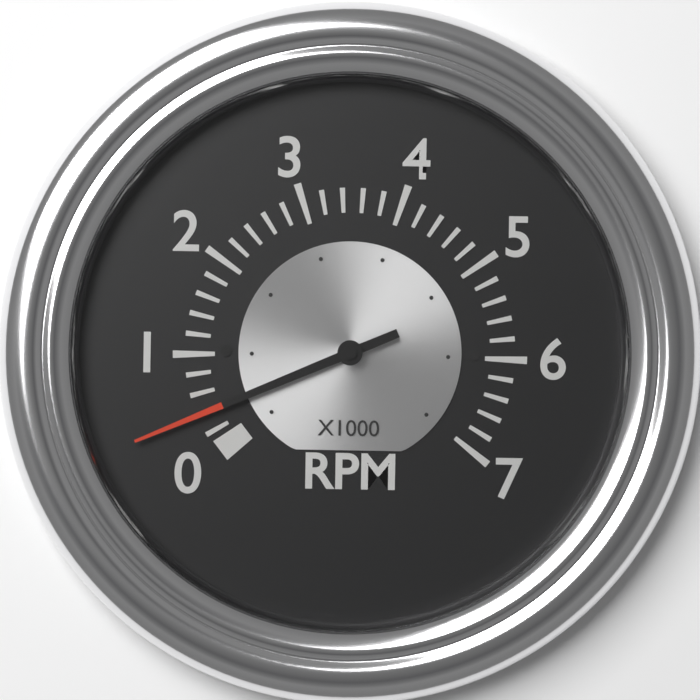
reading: 0.4 x1000 RPM
